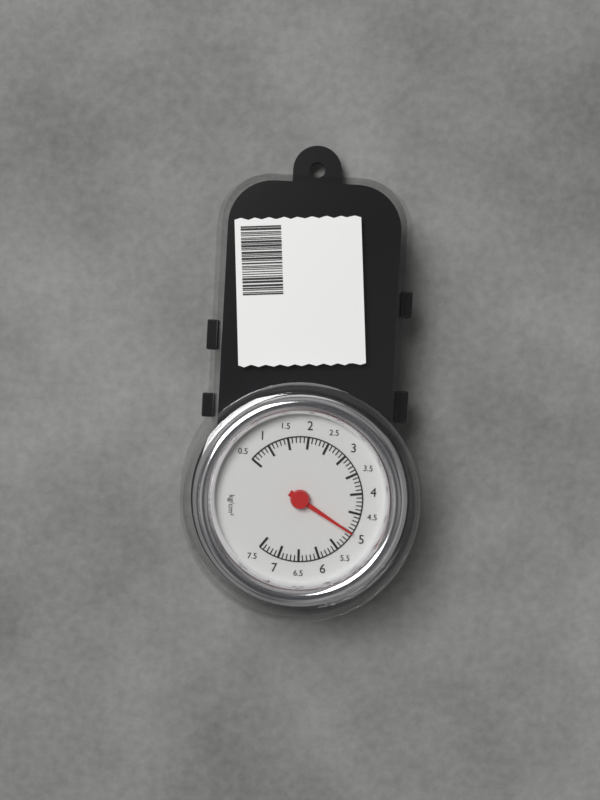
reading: 5.0 kg/cm²
